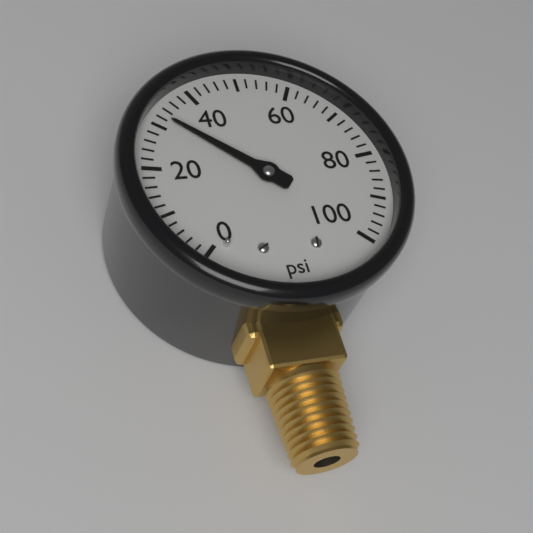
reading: 32 psi
